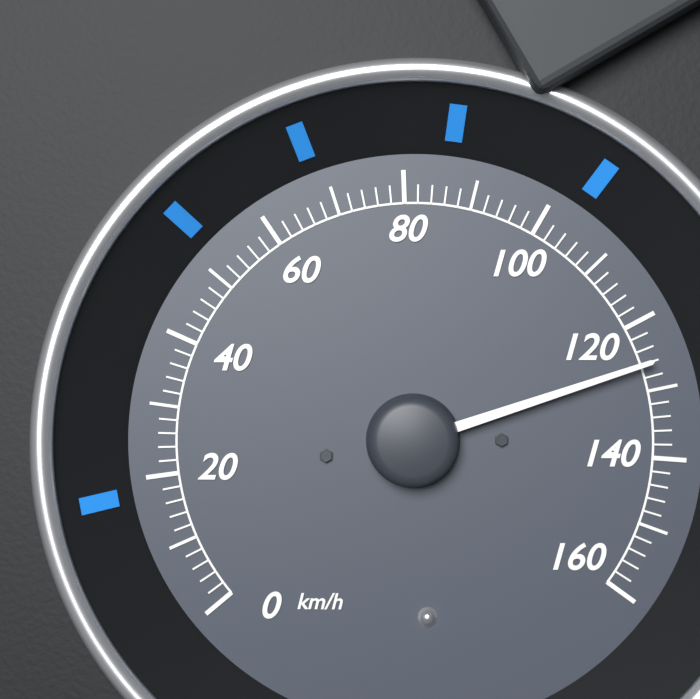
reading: 126 km/h
